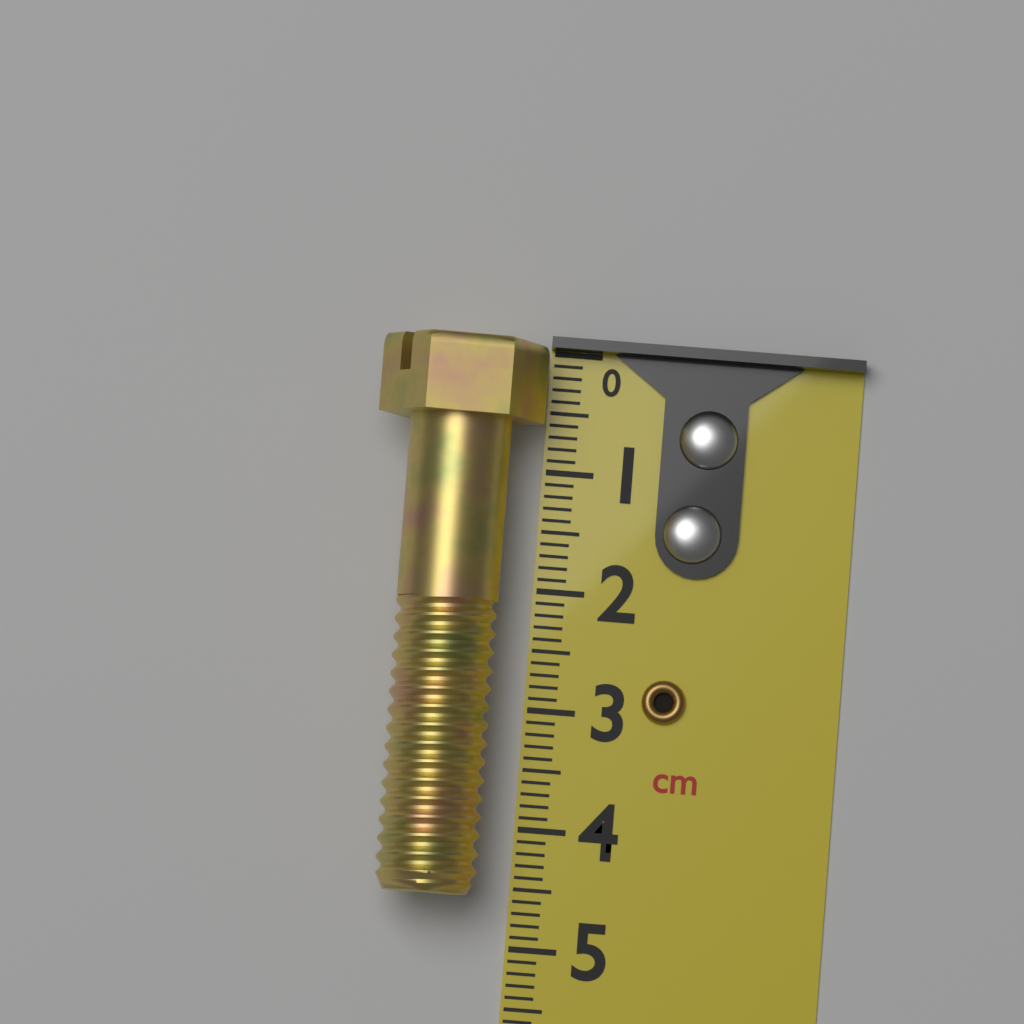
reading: 4.6 cm
